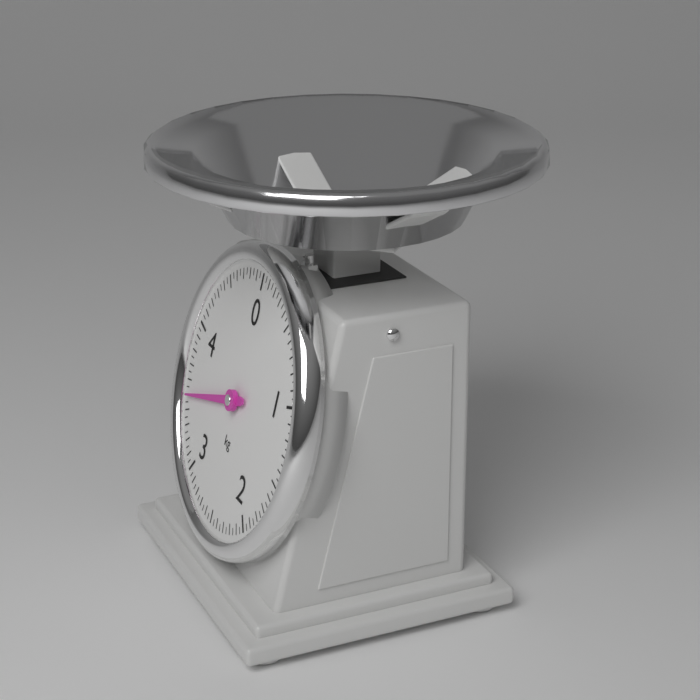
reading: 3.50 kg
